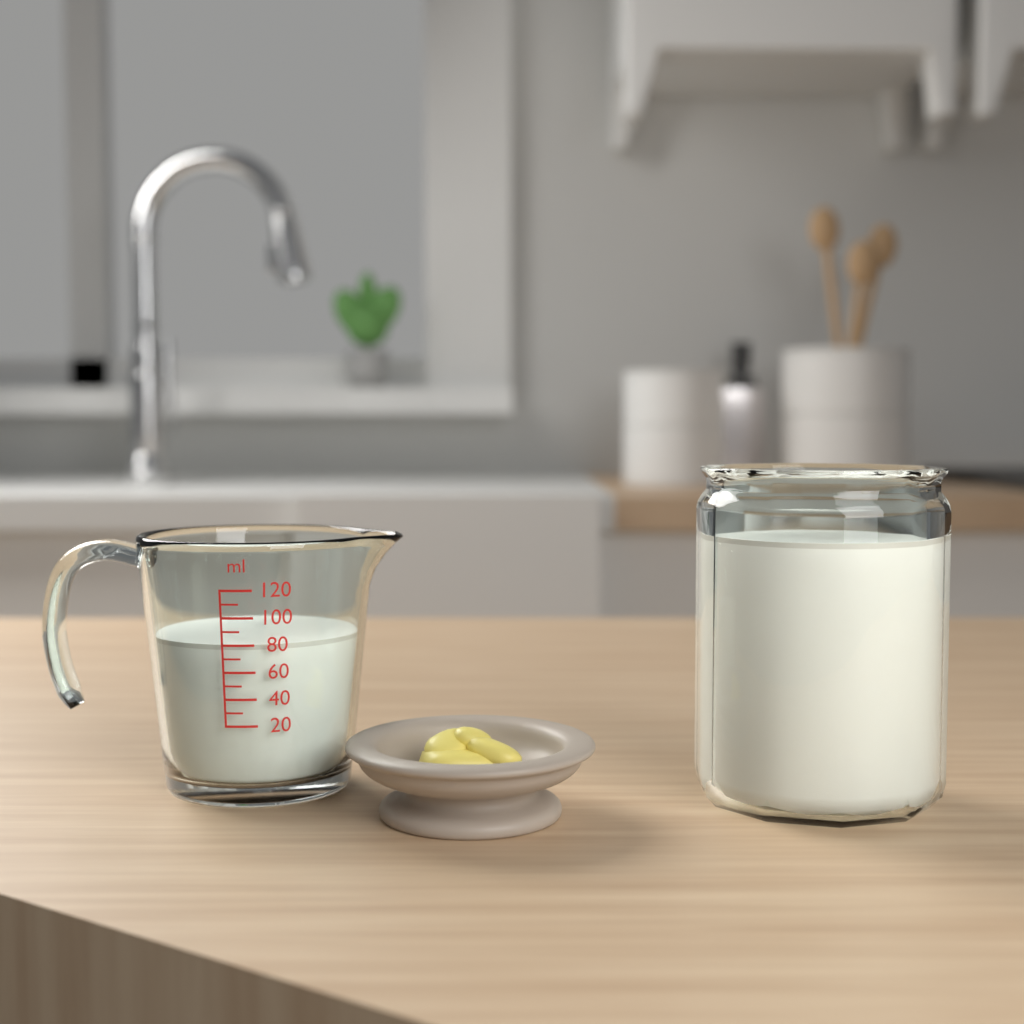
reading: 80 ml
